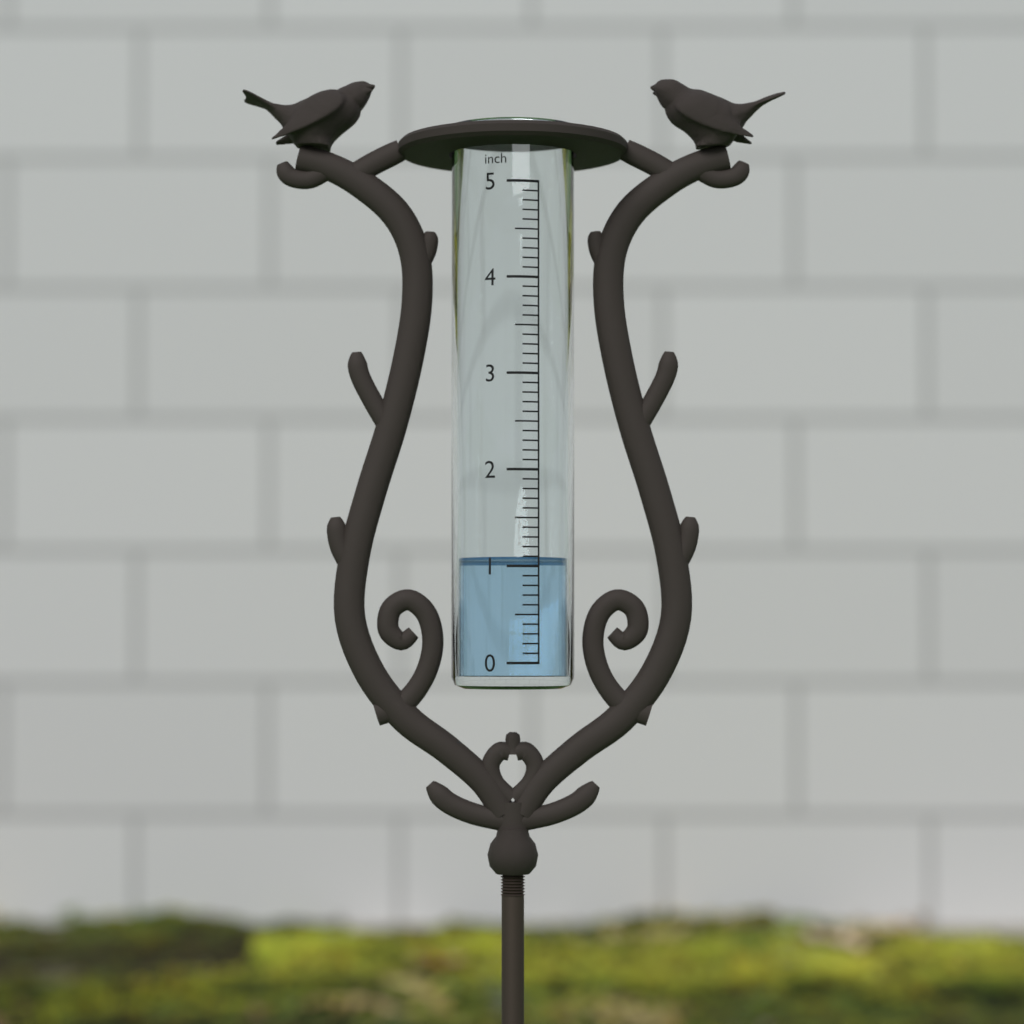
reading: 1.1 inch
